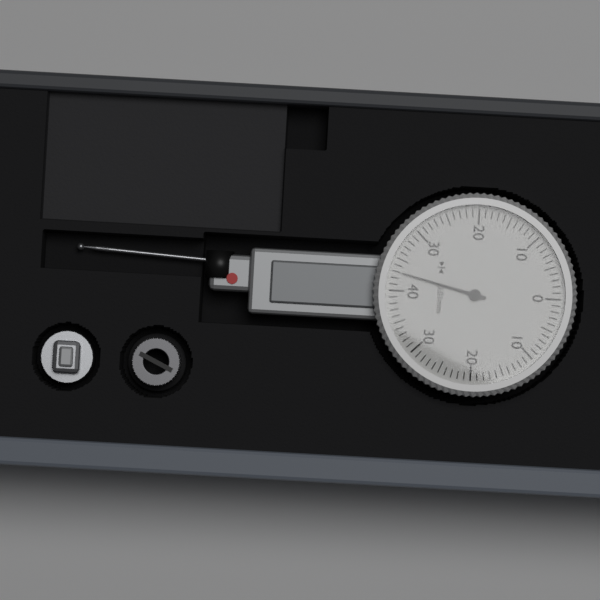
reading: 0.37 mm
